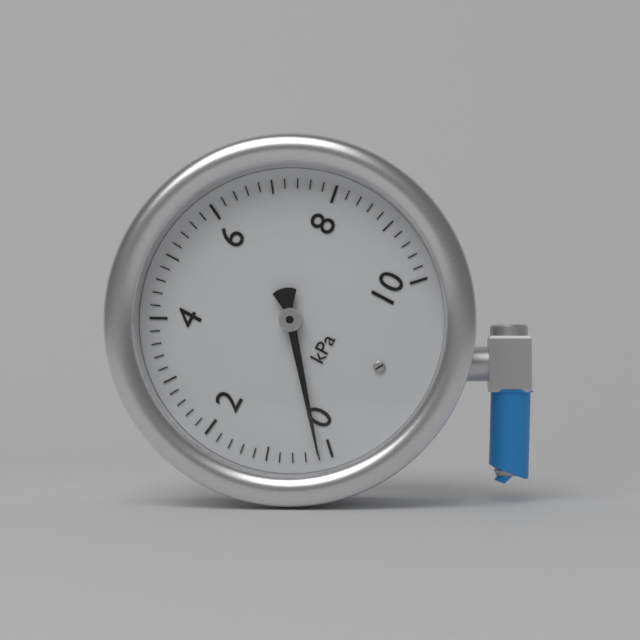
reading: 0.2 kPa
